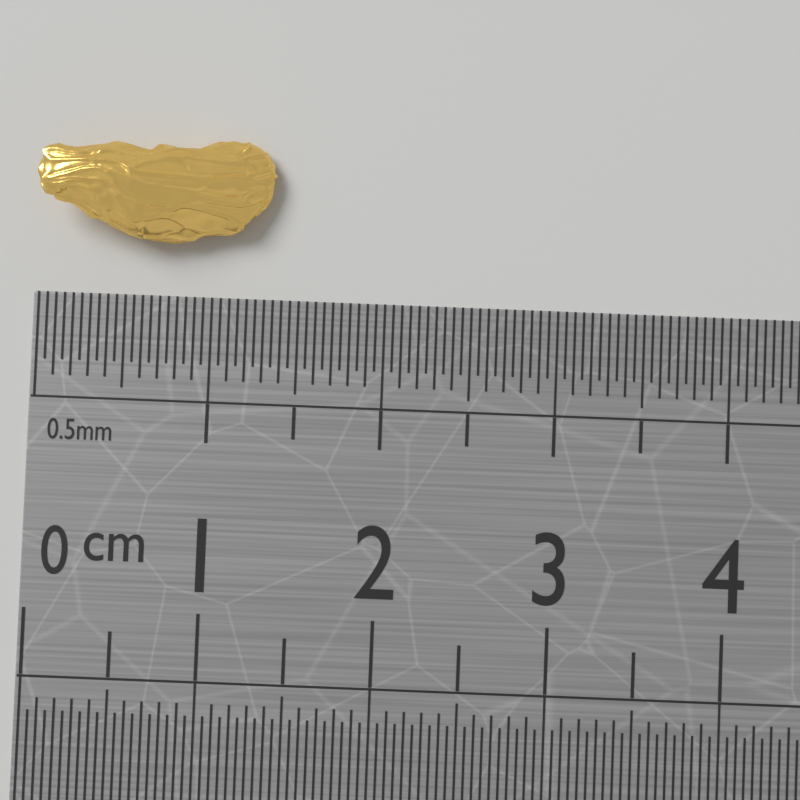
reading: 1.35 cm
